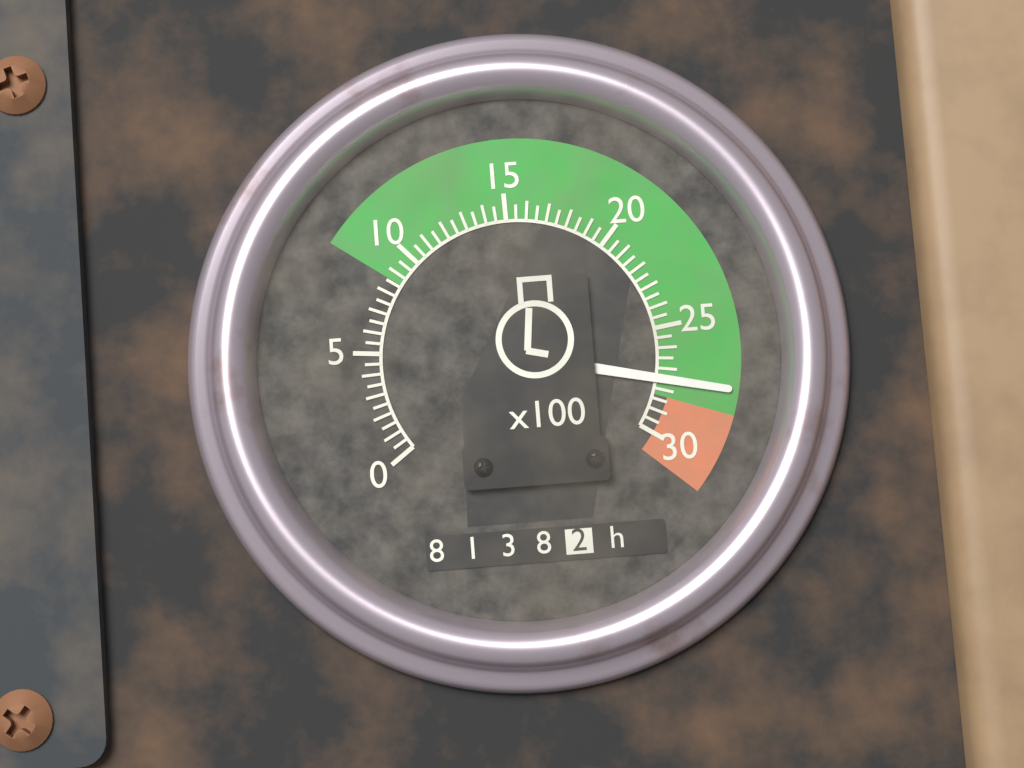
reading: 27.5 x100 rpm
